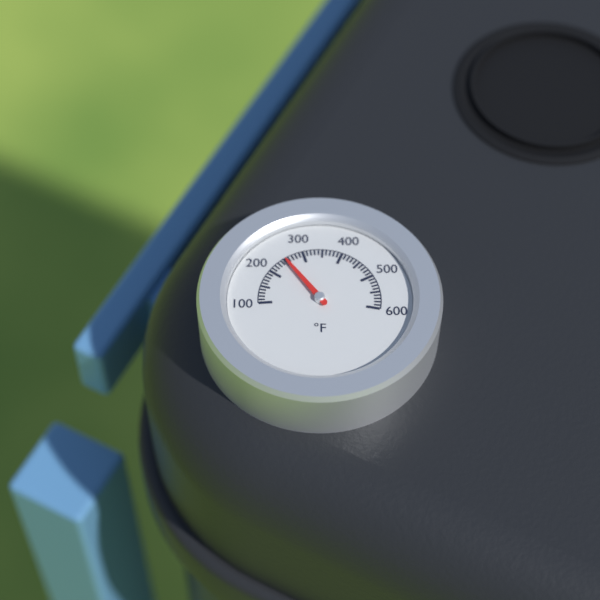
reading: 250 °F
